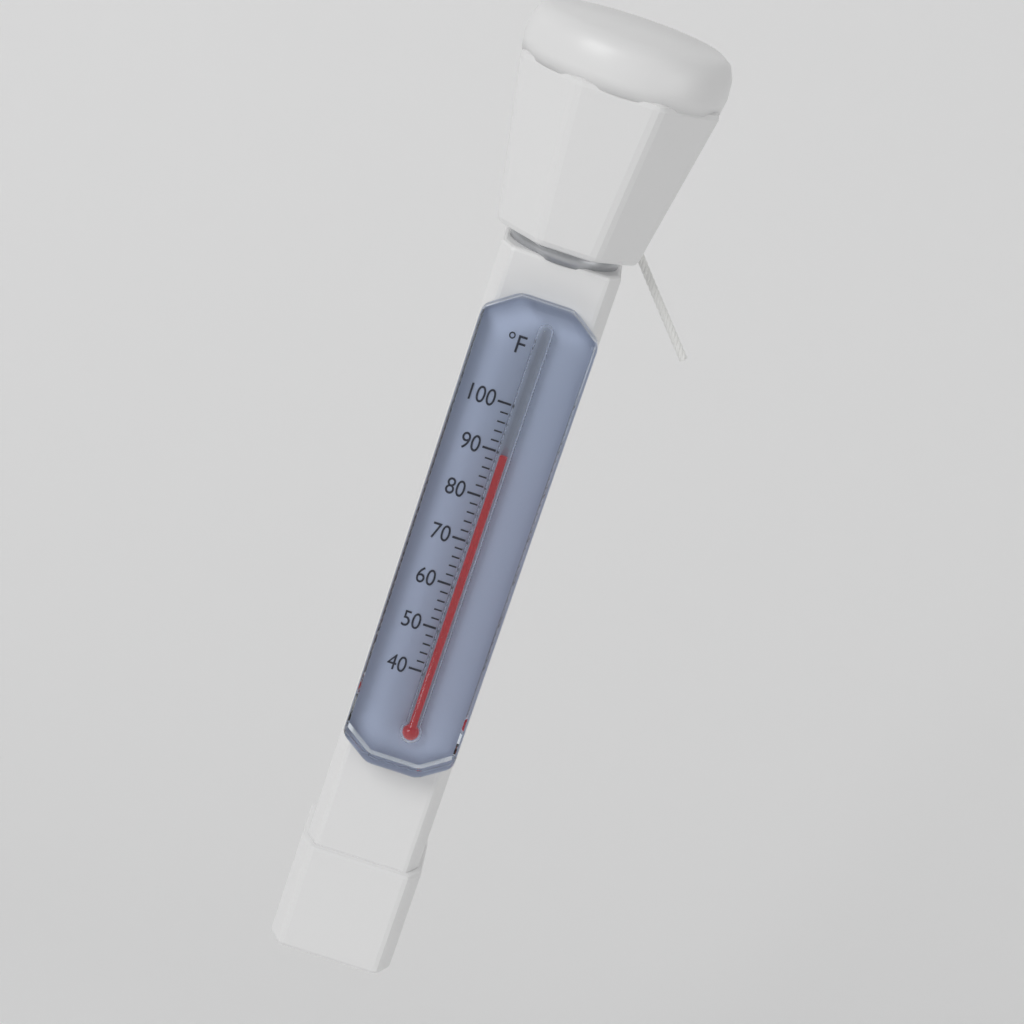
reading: 90 °F
